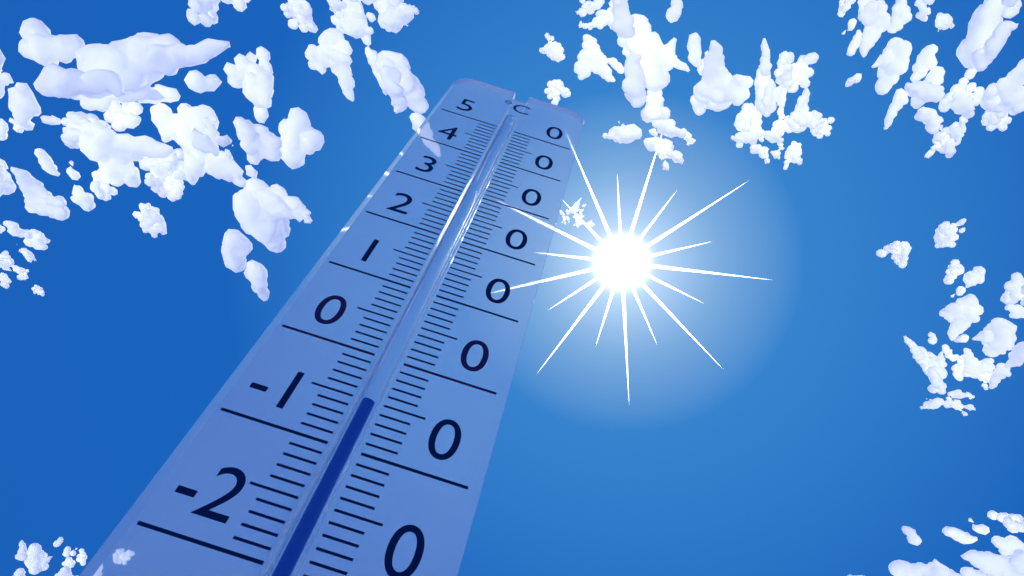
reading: -5 °C
